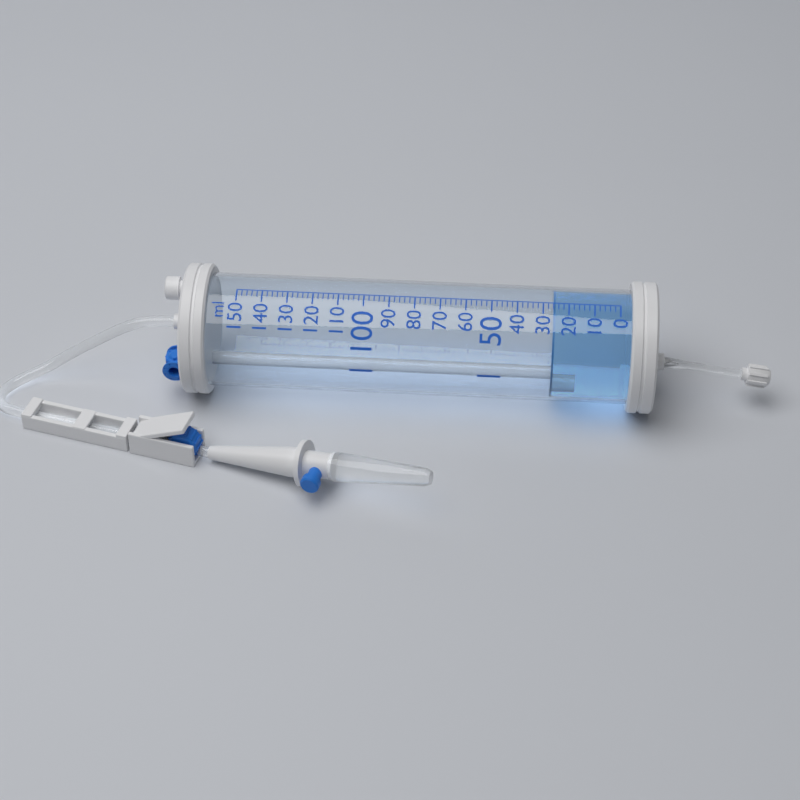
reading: 26 ml
